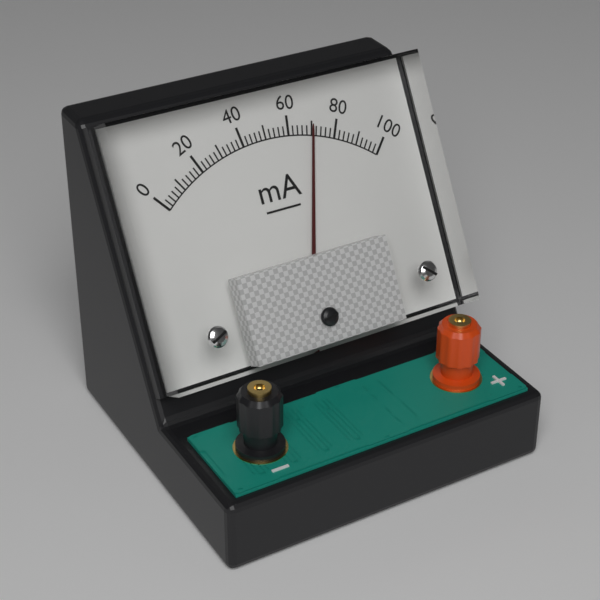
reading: 70 mA
